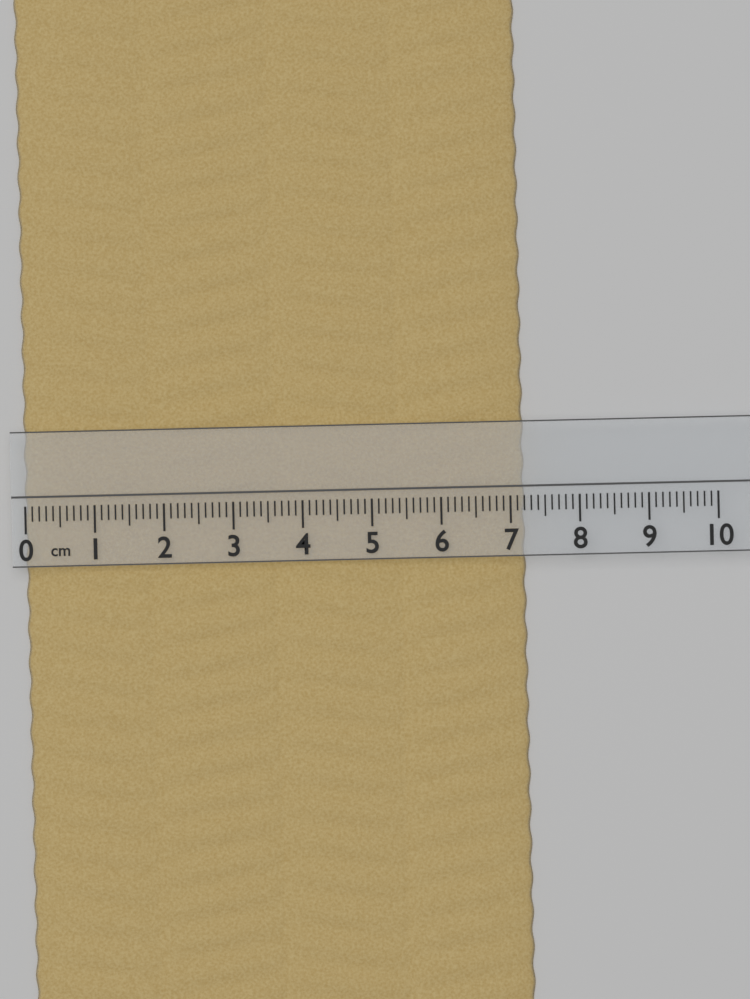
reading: 7.2 cm
